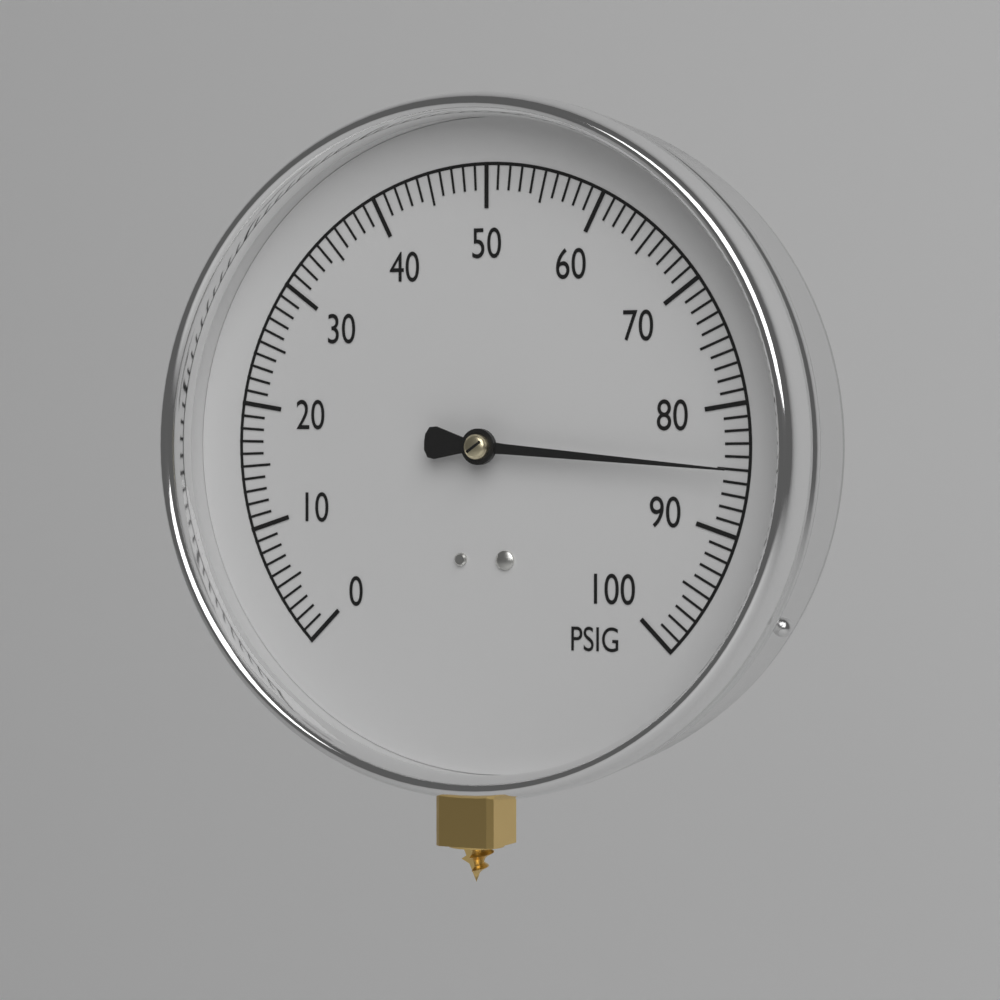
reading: 85 PSIG
